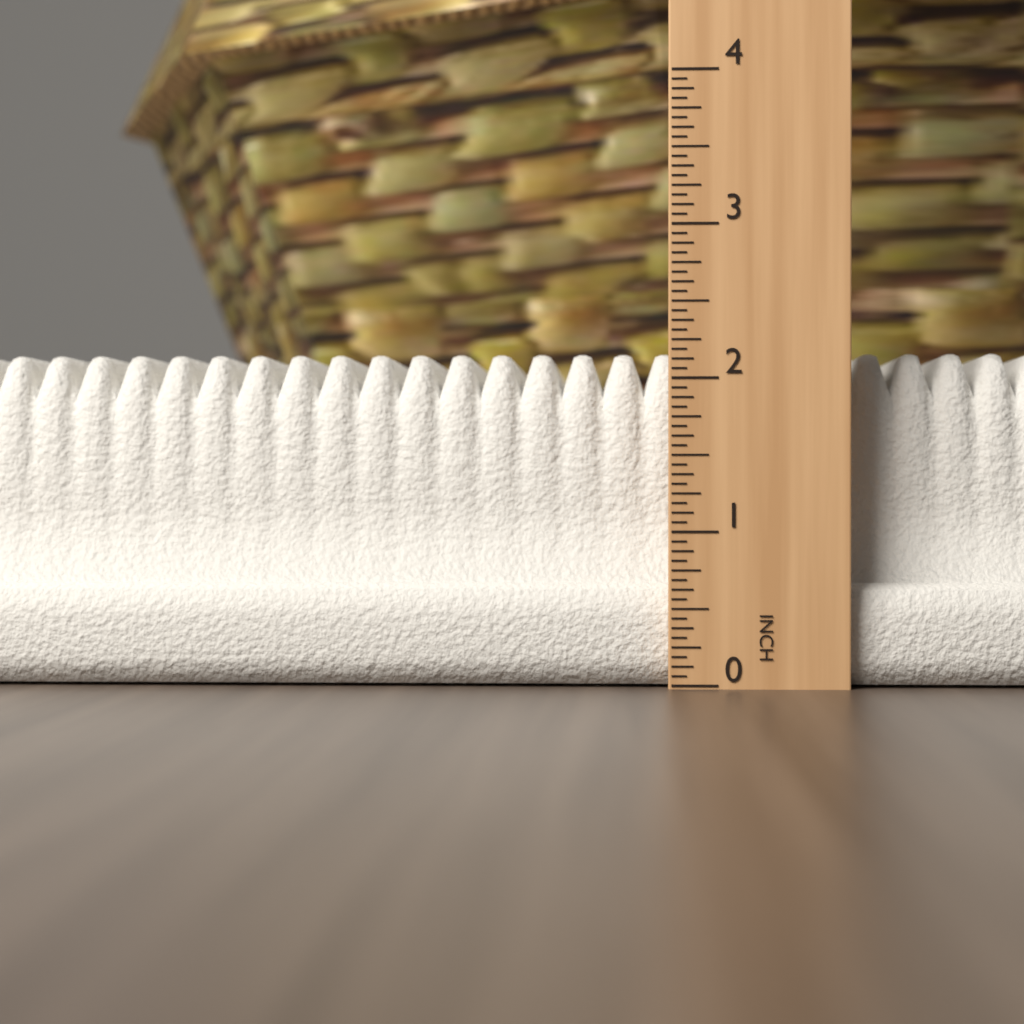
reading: 2.1875 in
